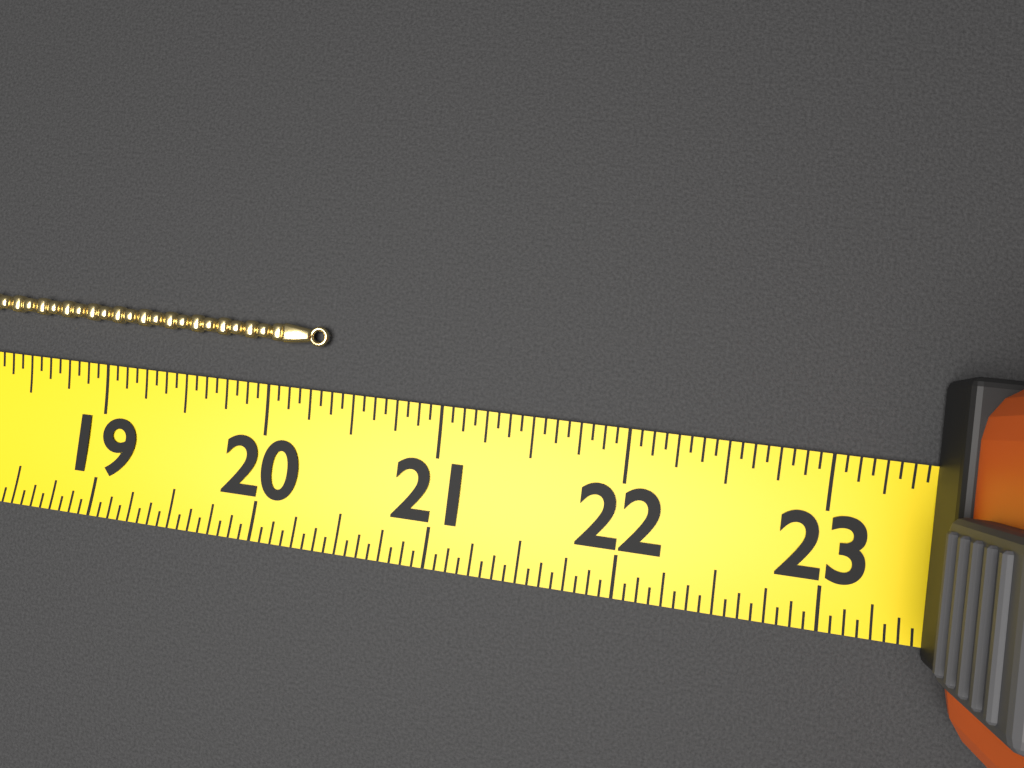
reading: 20.3125 (no unit)
